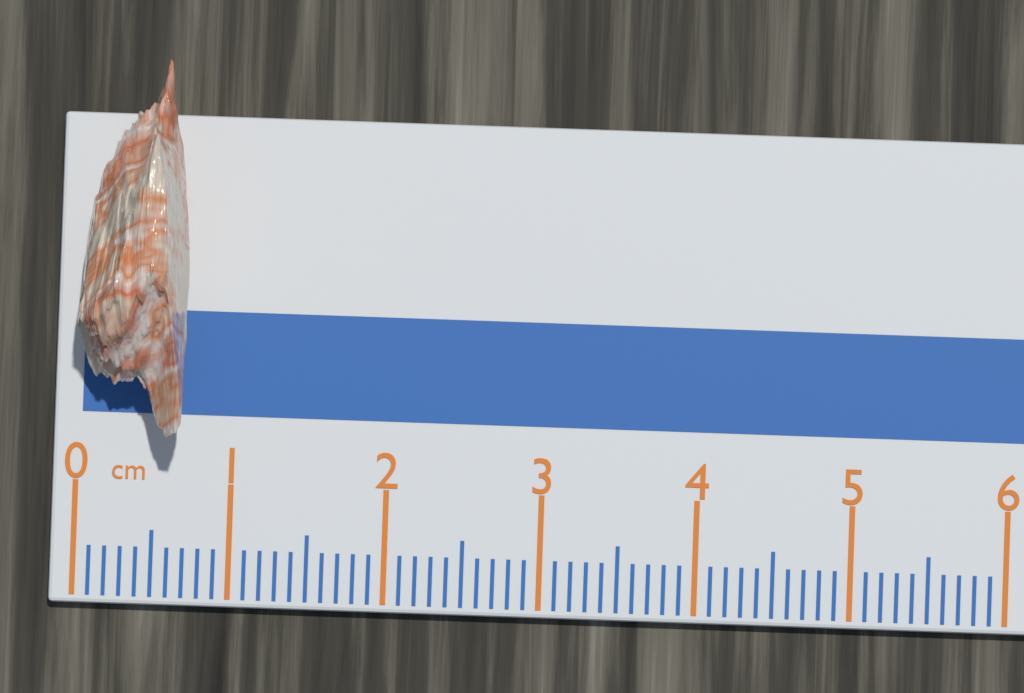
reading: 0.7 cm
